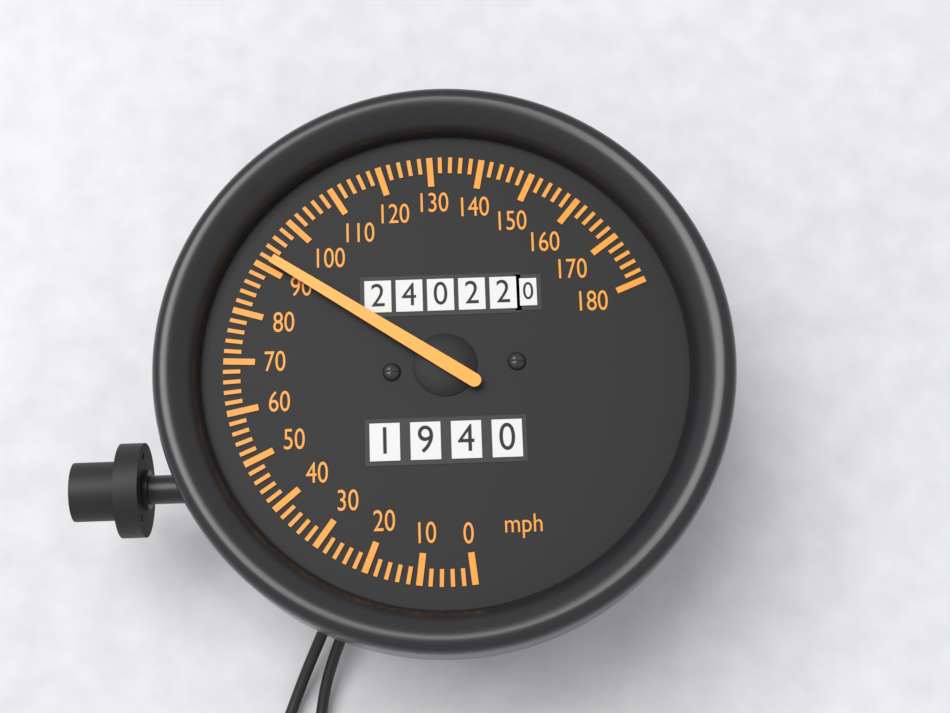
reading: 92 mph
